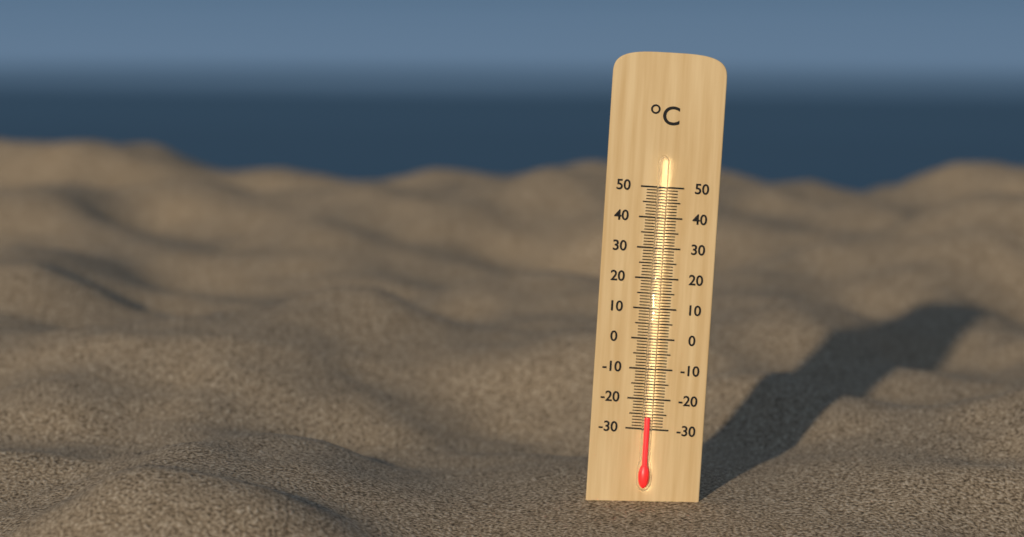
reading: -26 °C
